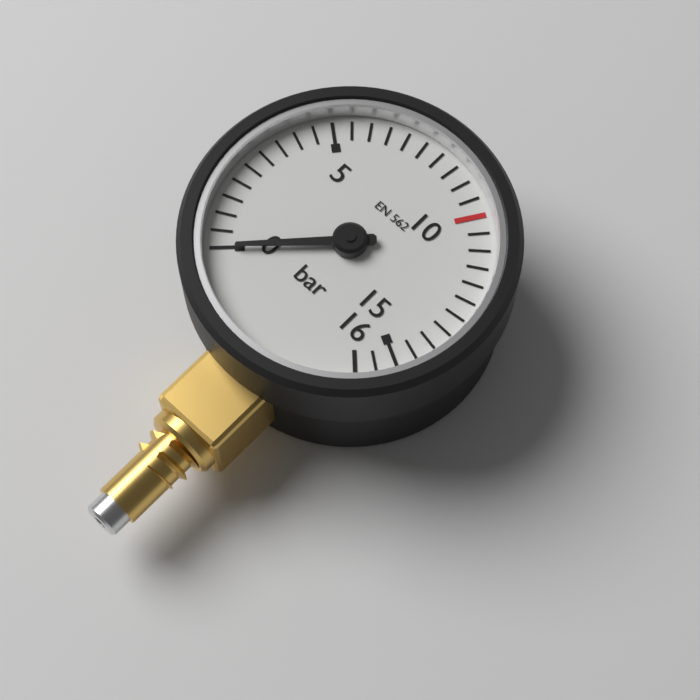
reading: 0.0 bar
